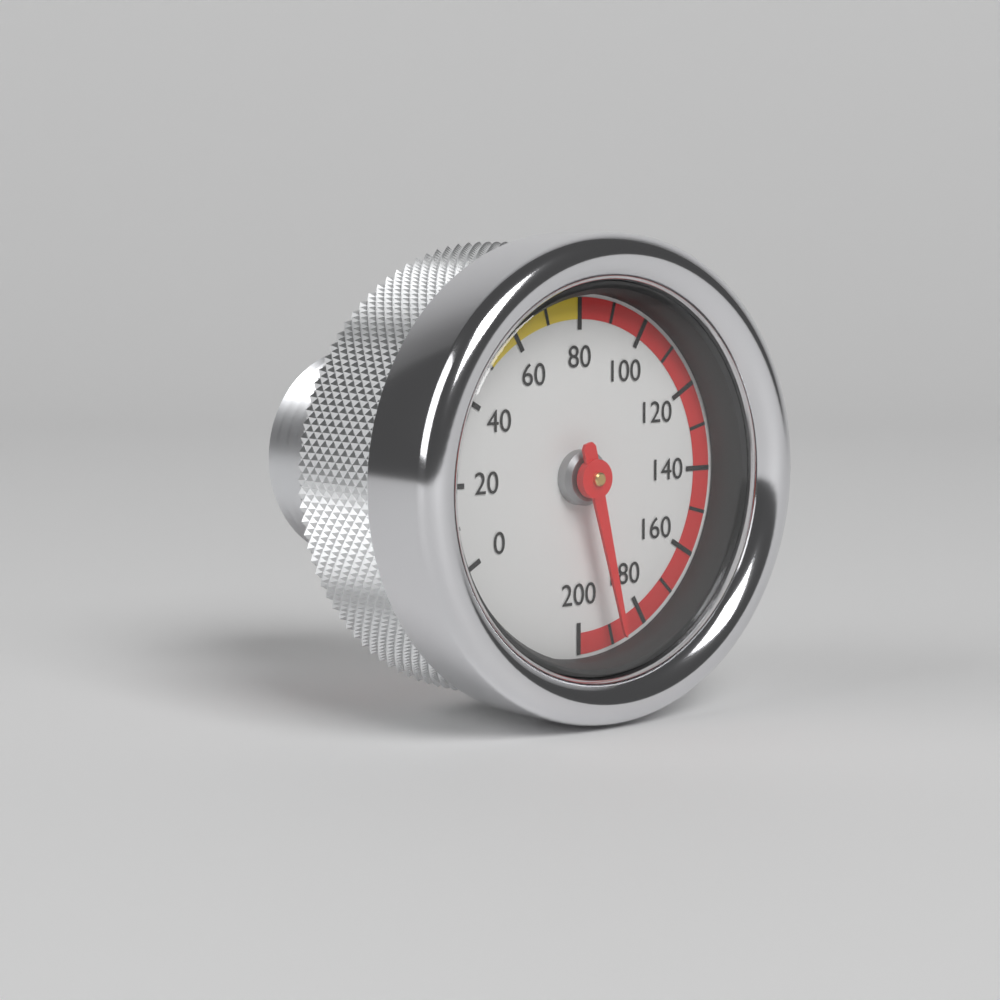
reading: 190 (no unit)
